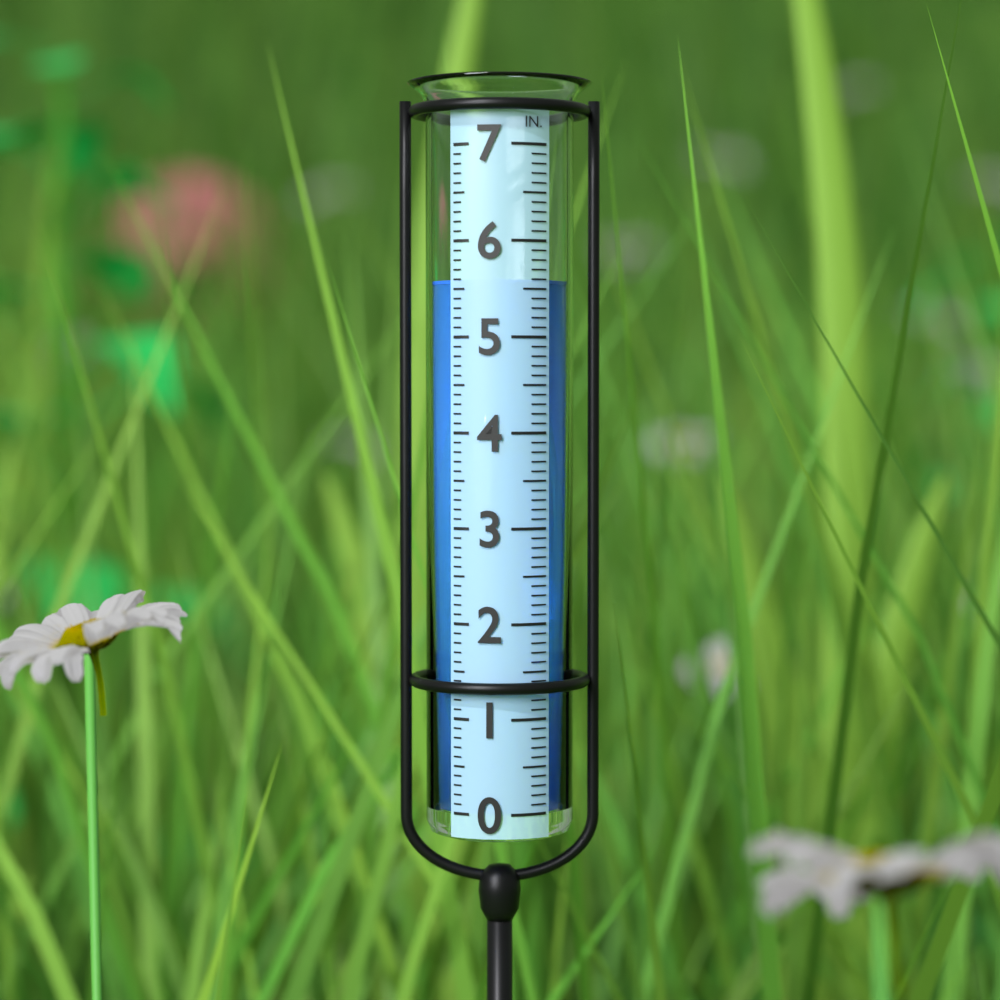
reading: 5.6 in
